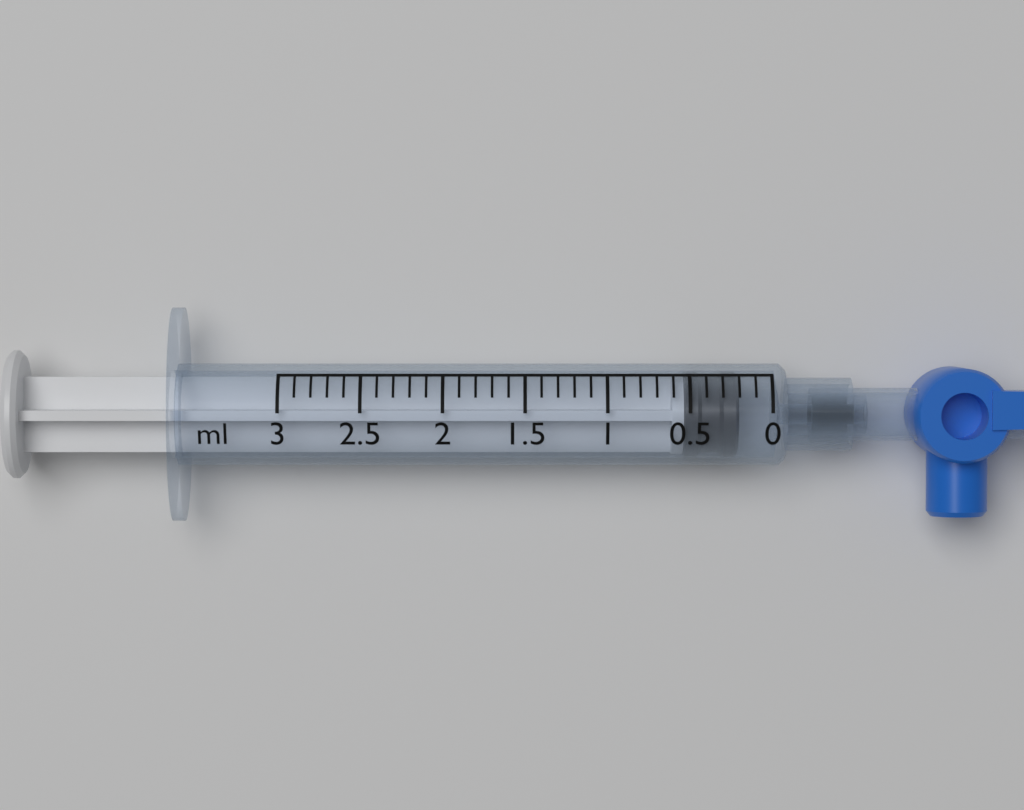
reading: 0.2 ml
